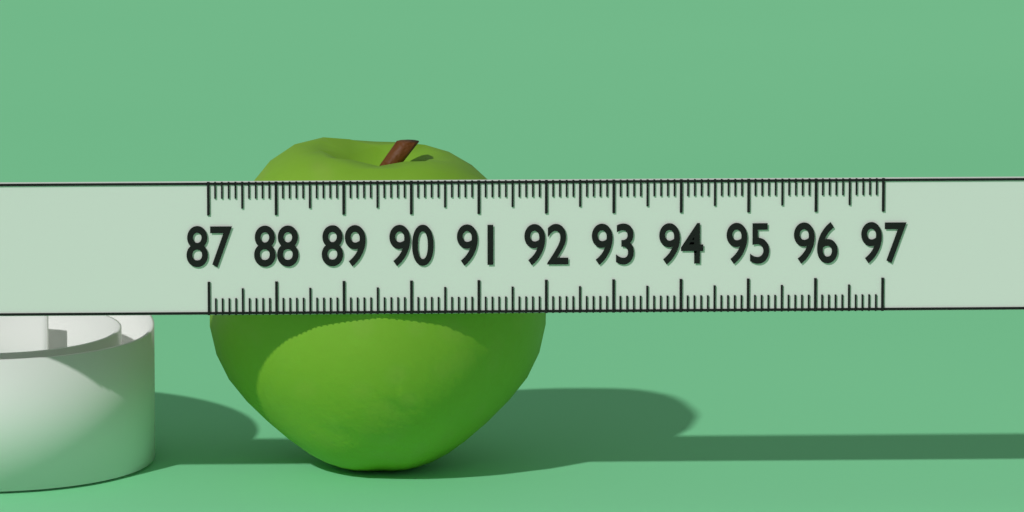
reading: 92.1 (no unit)
